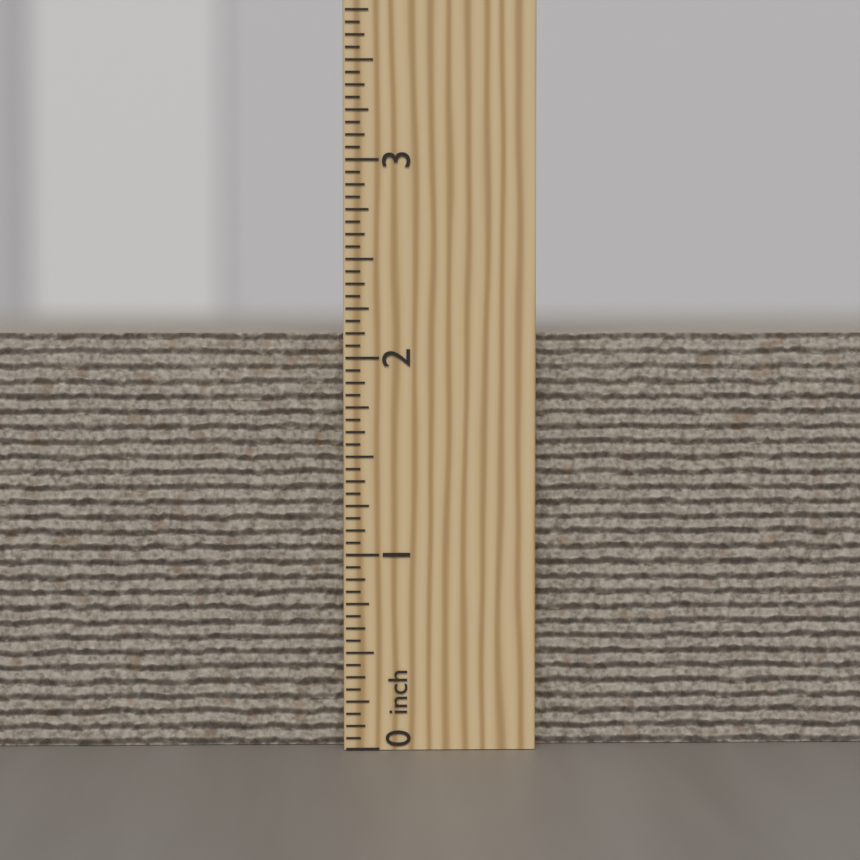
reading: 2.1250 inch
